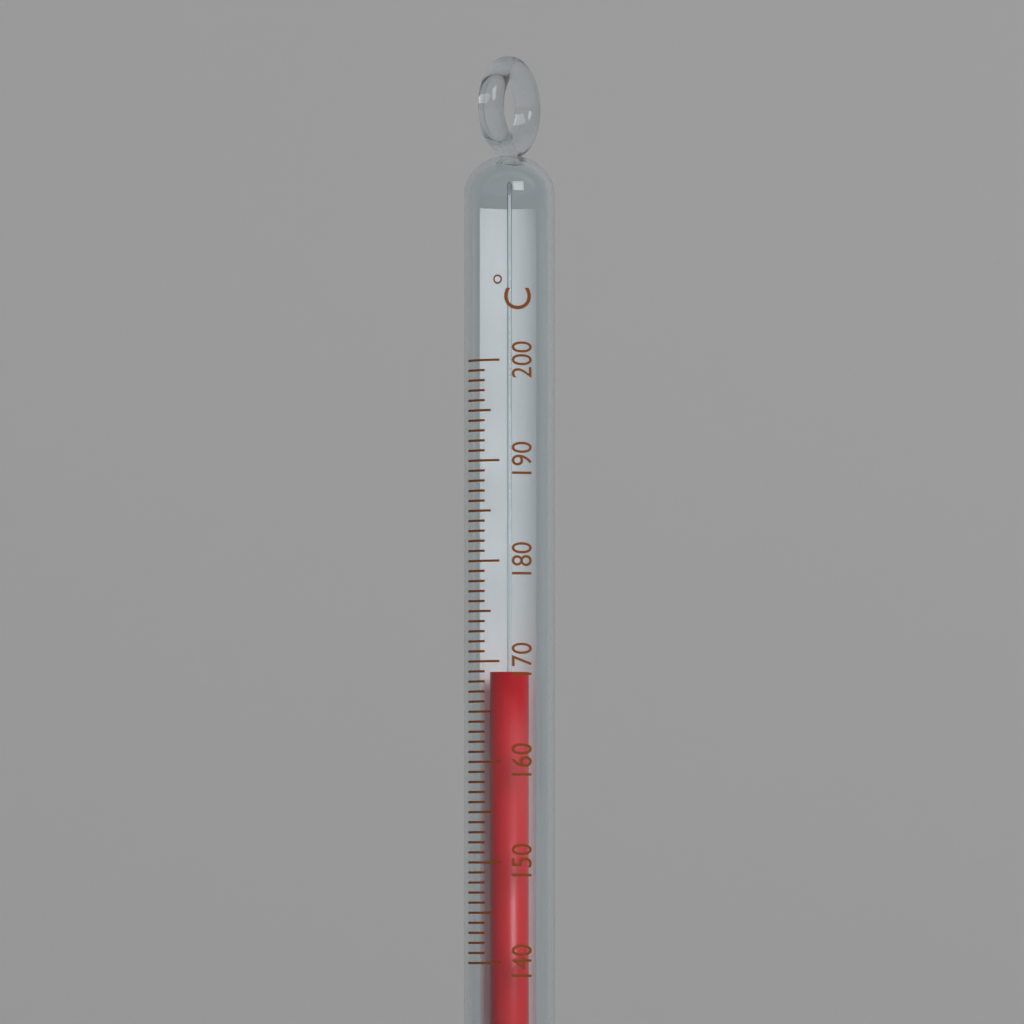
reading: 169 °C
